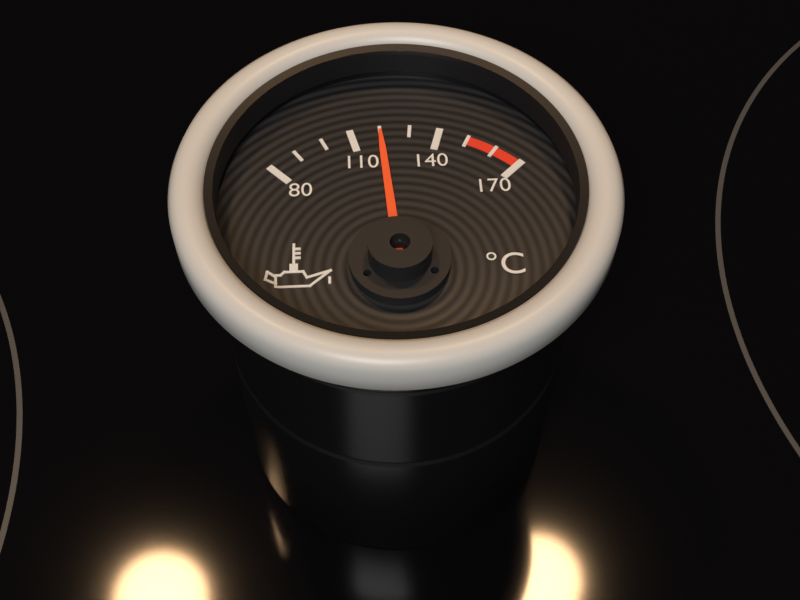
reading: 120 °C
